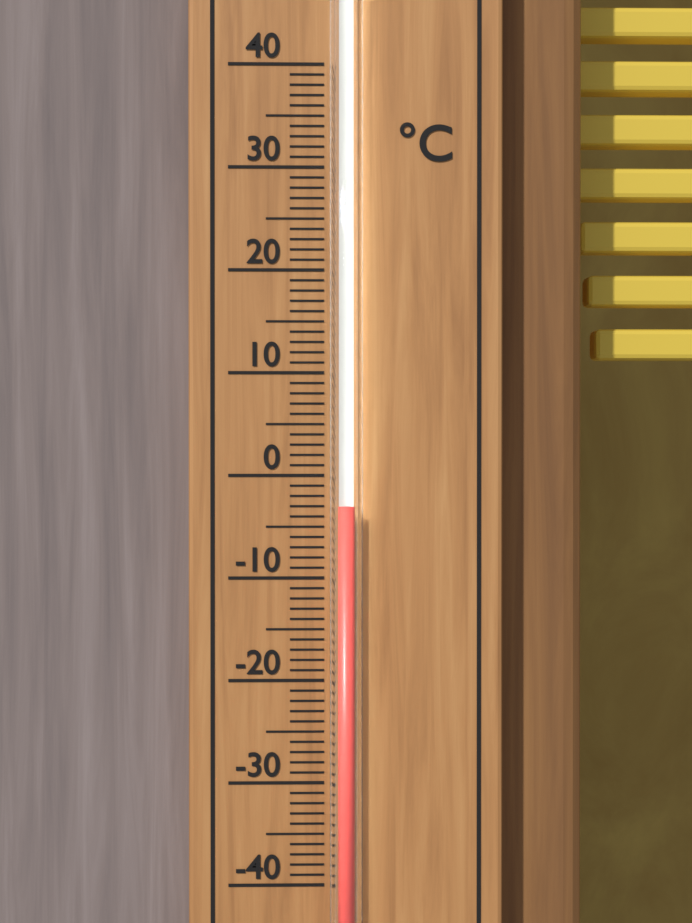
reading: -3 °C
